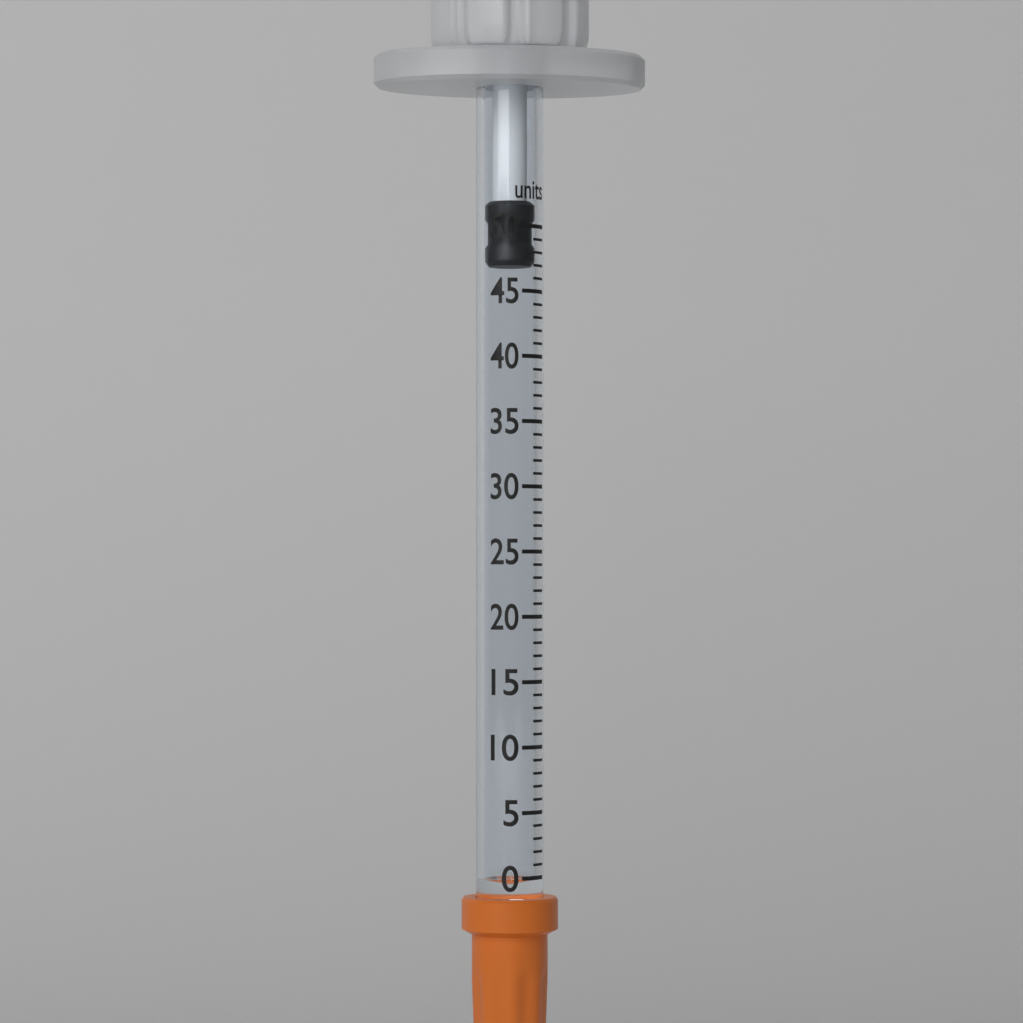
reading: 47 units
